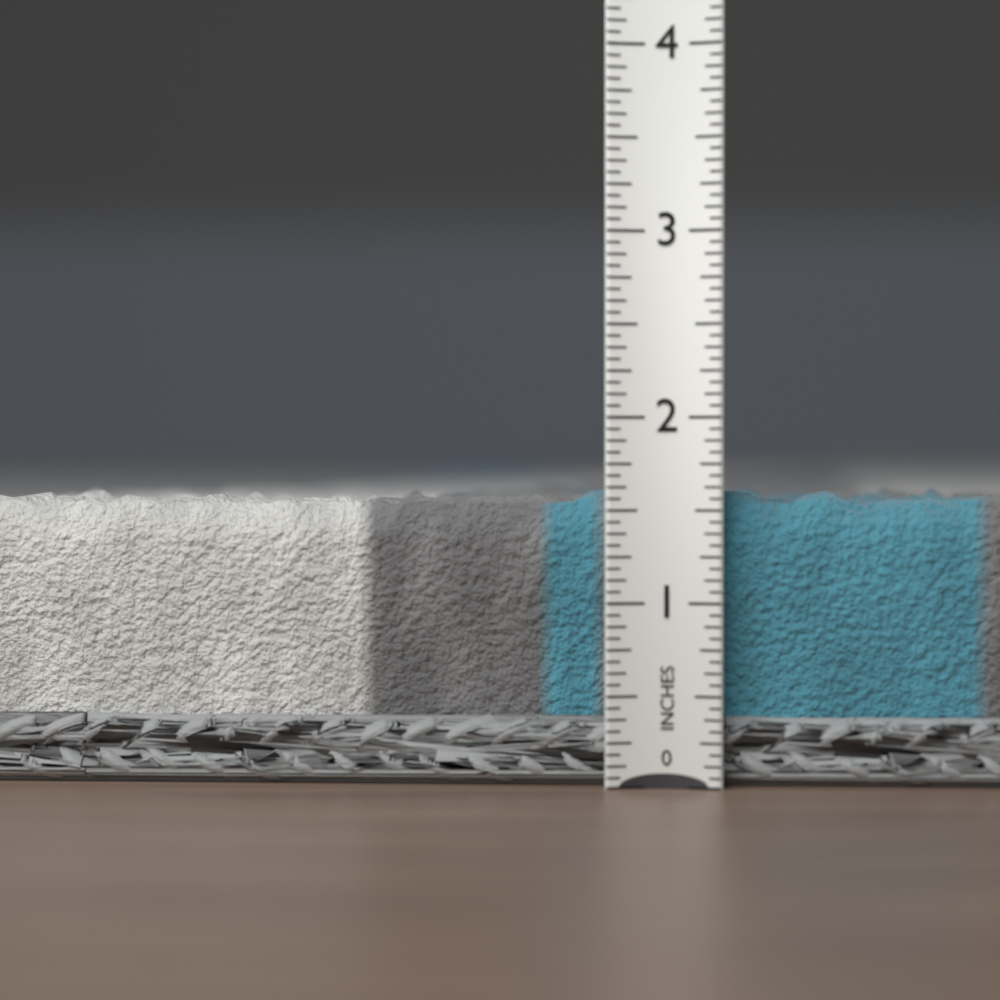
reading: 1.6875 in
